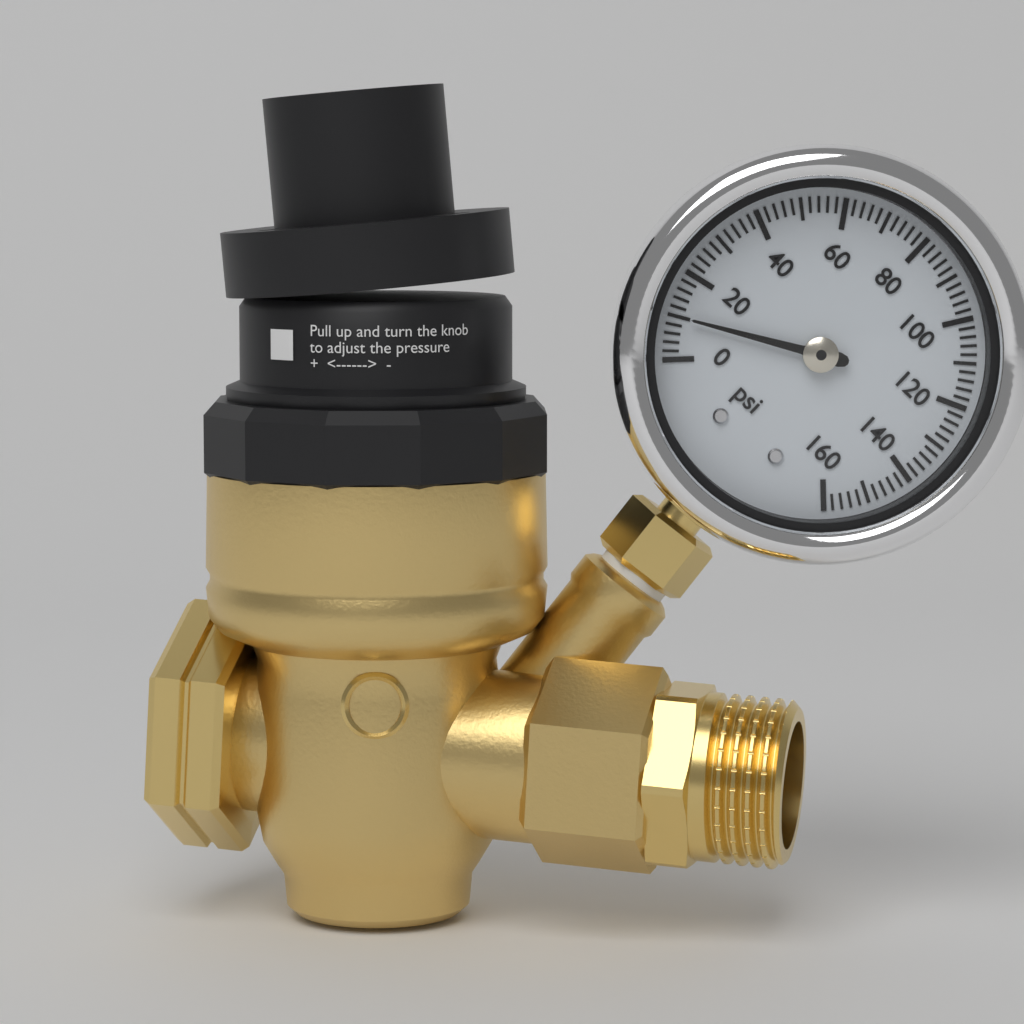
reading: 10 psi
